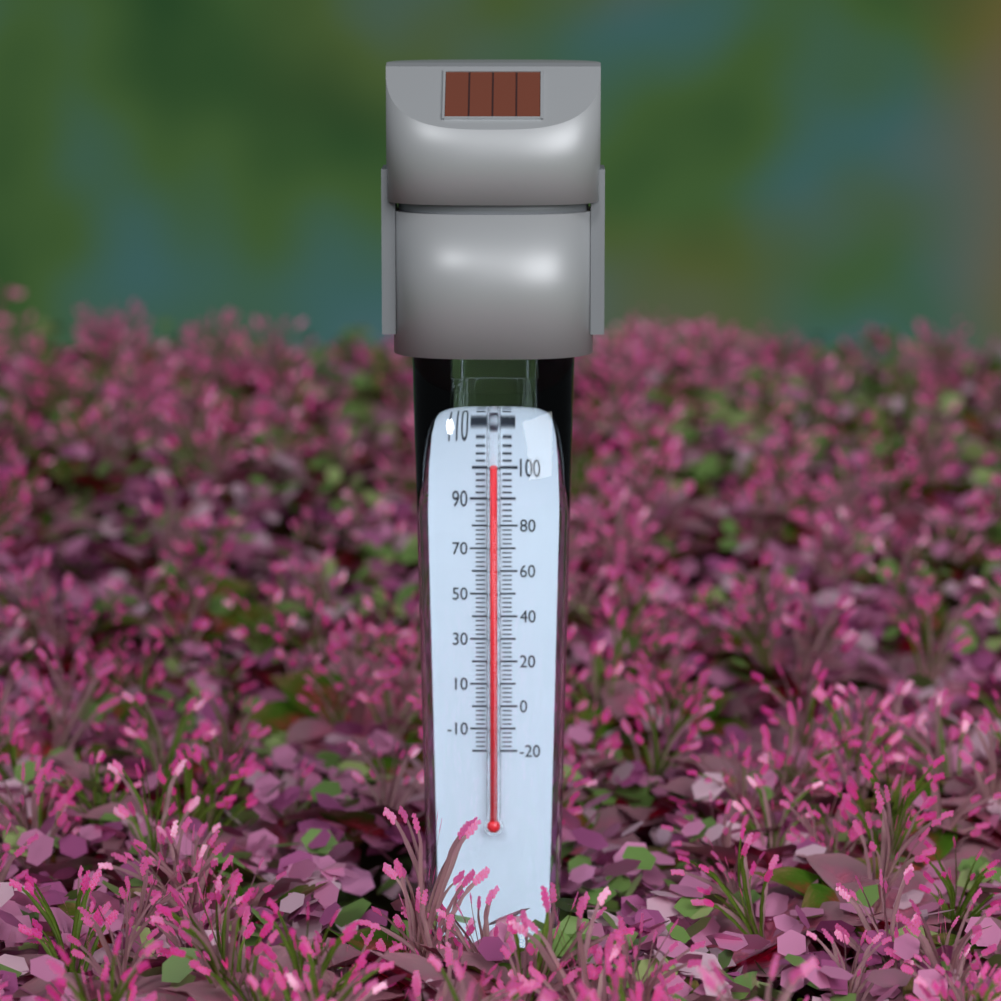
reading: 102 °F
